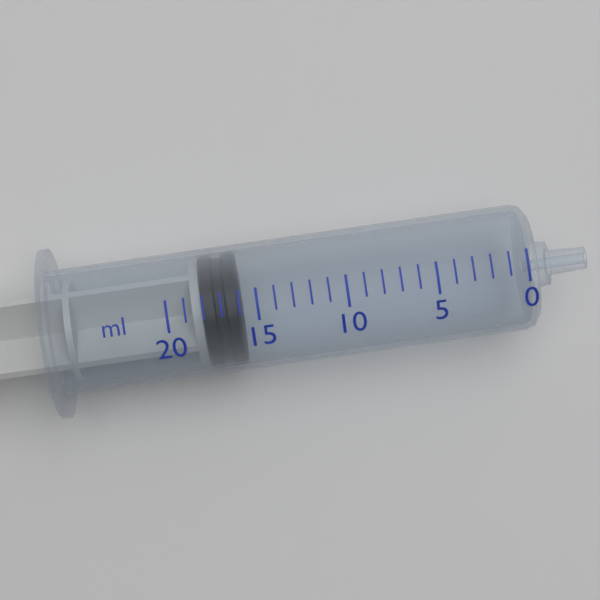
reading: 16 ml
